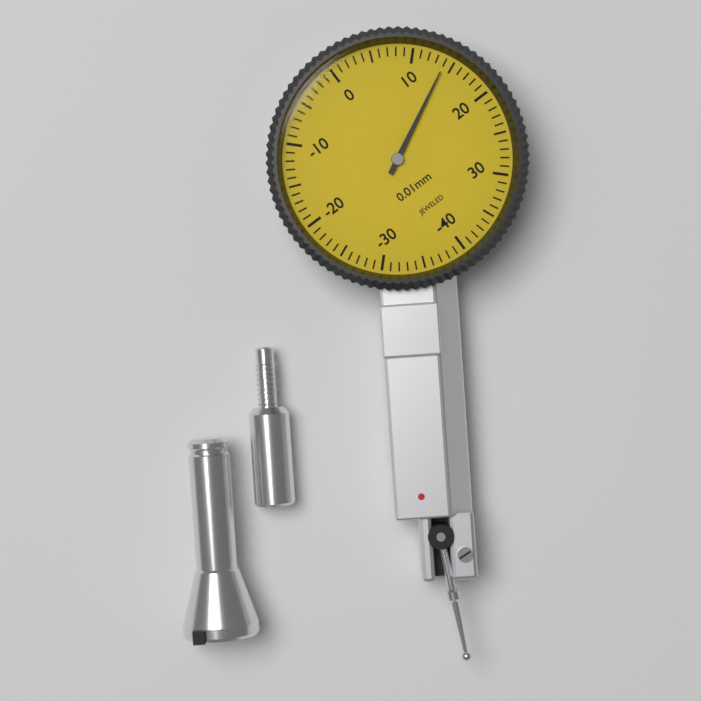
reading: 14 0.01mm
